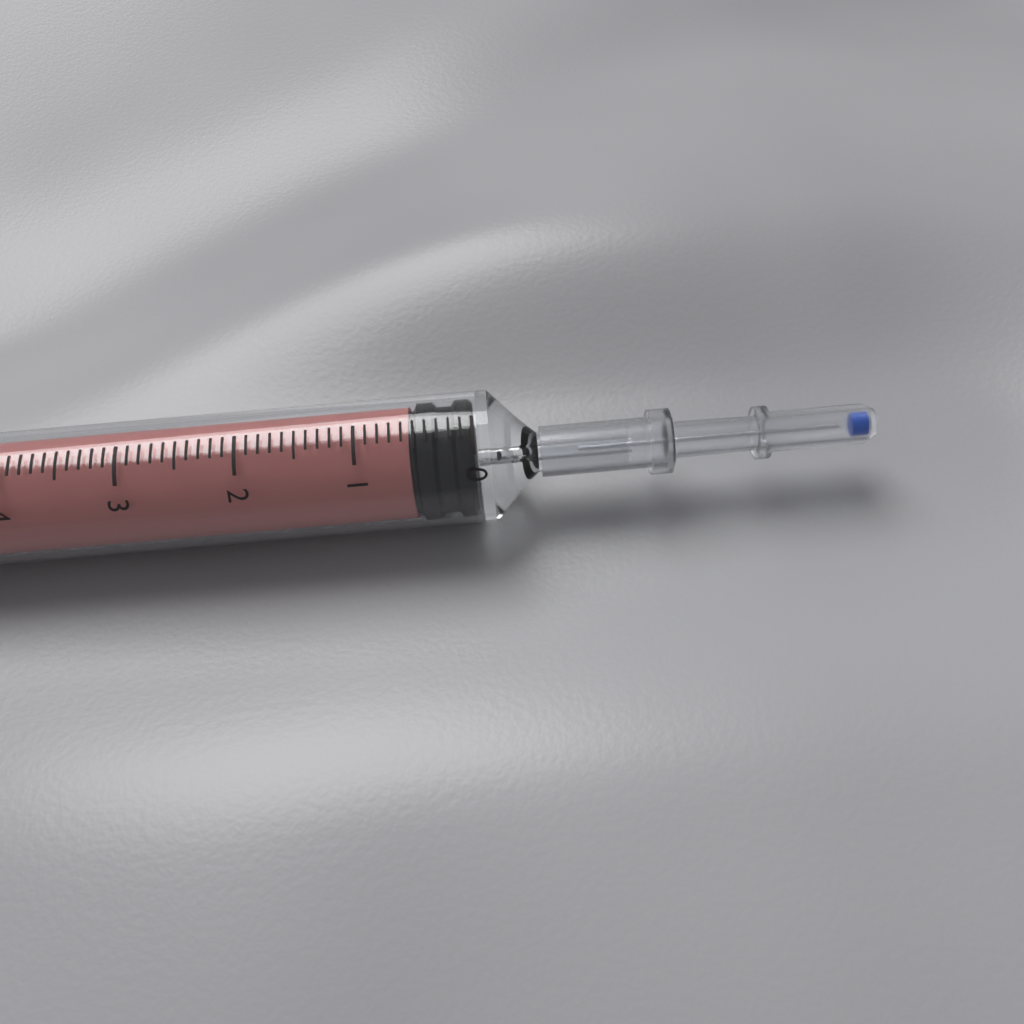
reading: 0.0 ml
